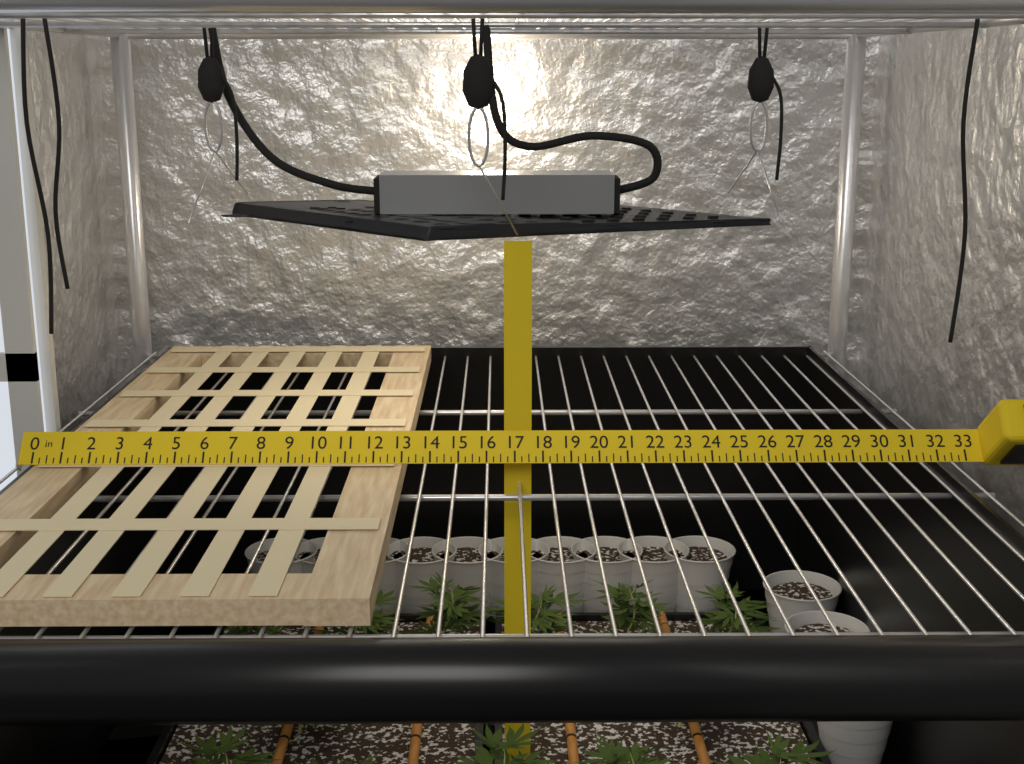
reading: 13.00 in
